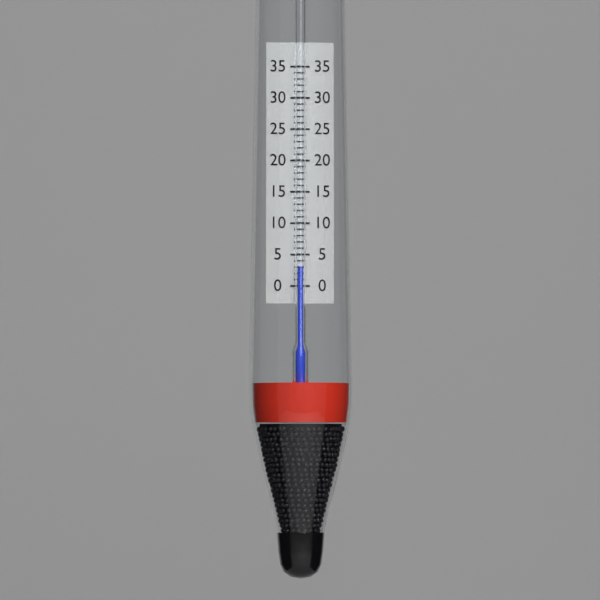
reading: 3 (no unit)
